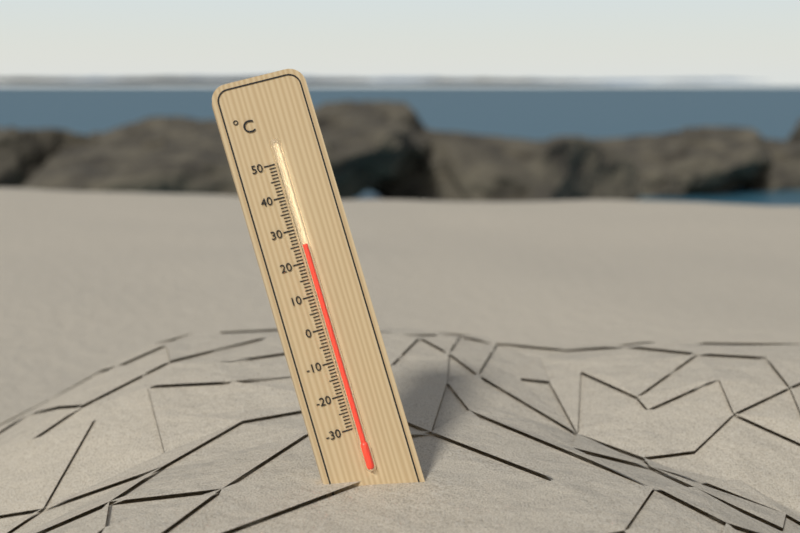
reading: 25 °C
